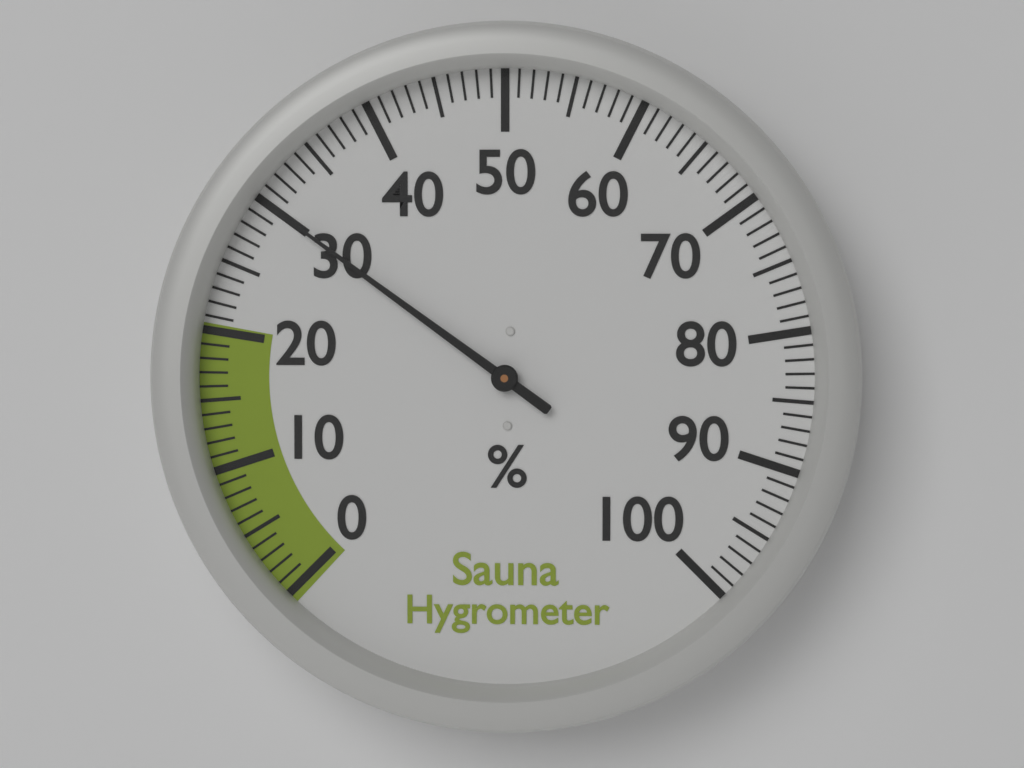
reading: 30 %
